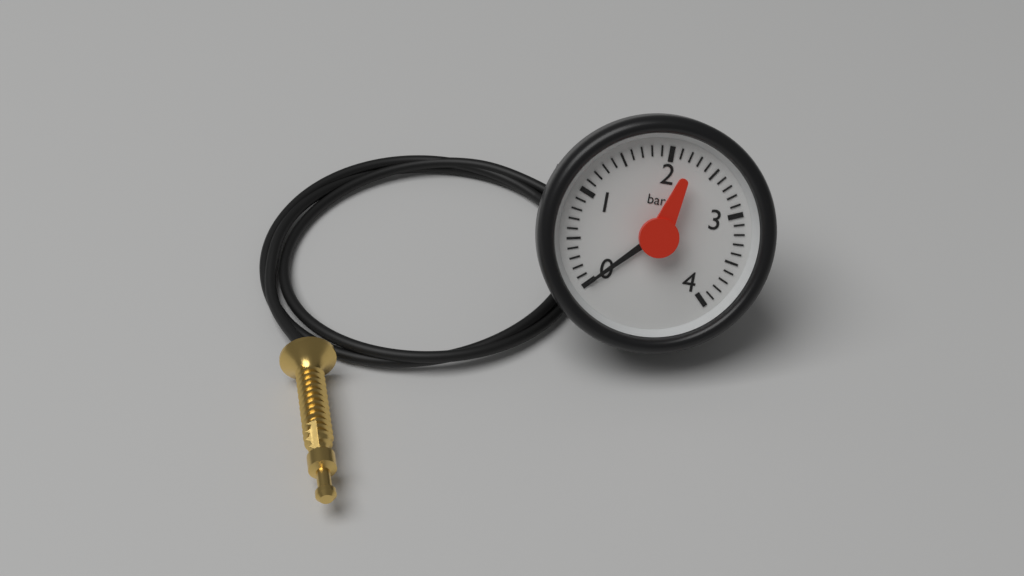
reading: 0.0 bar
